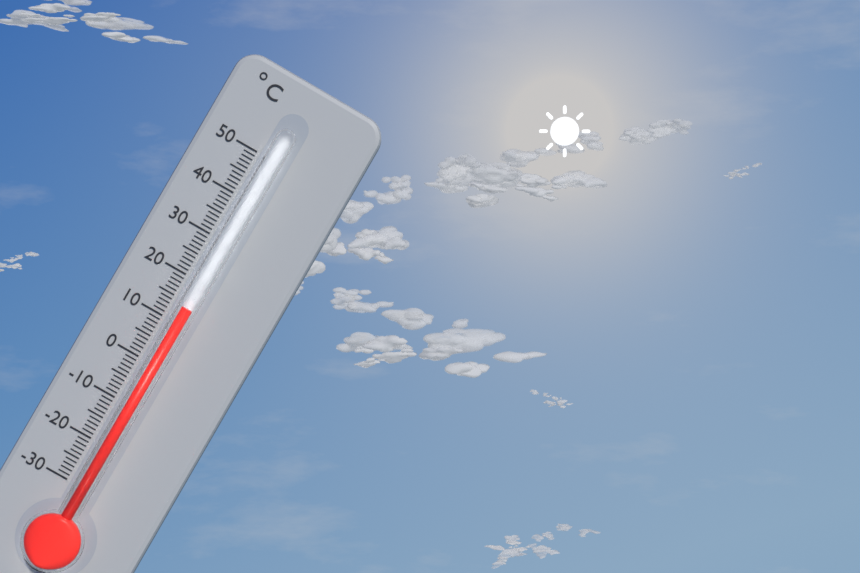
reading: 14 °C
